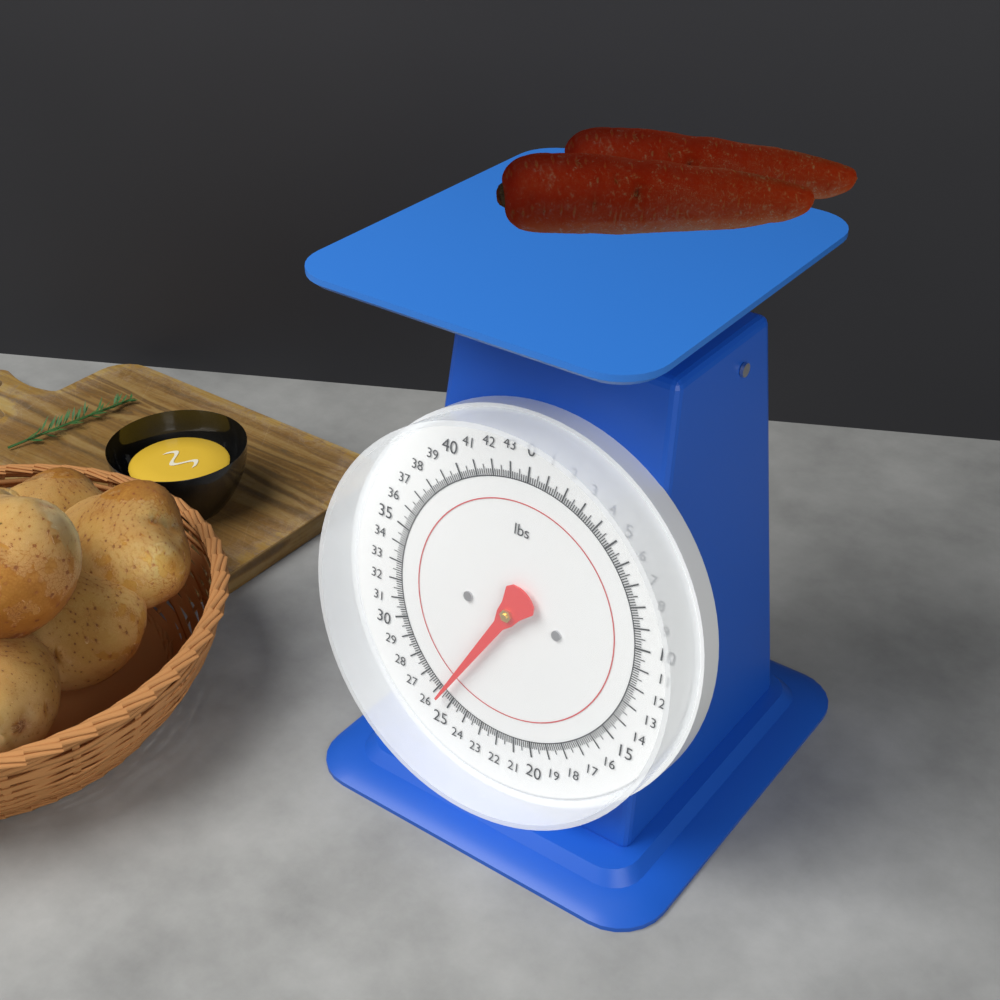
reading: 25.625 lbs
